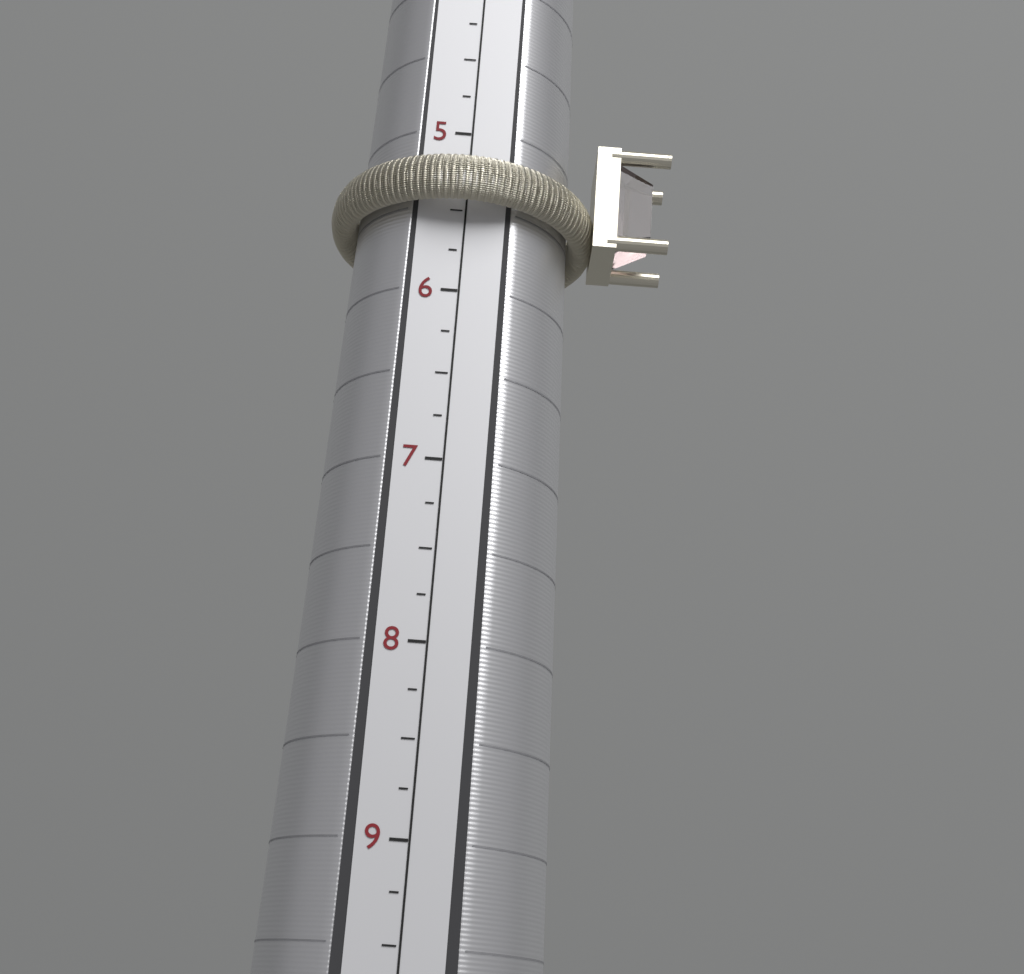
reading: 5.50 (no unit)
